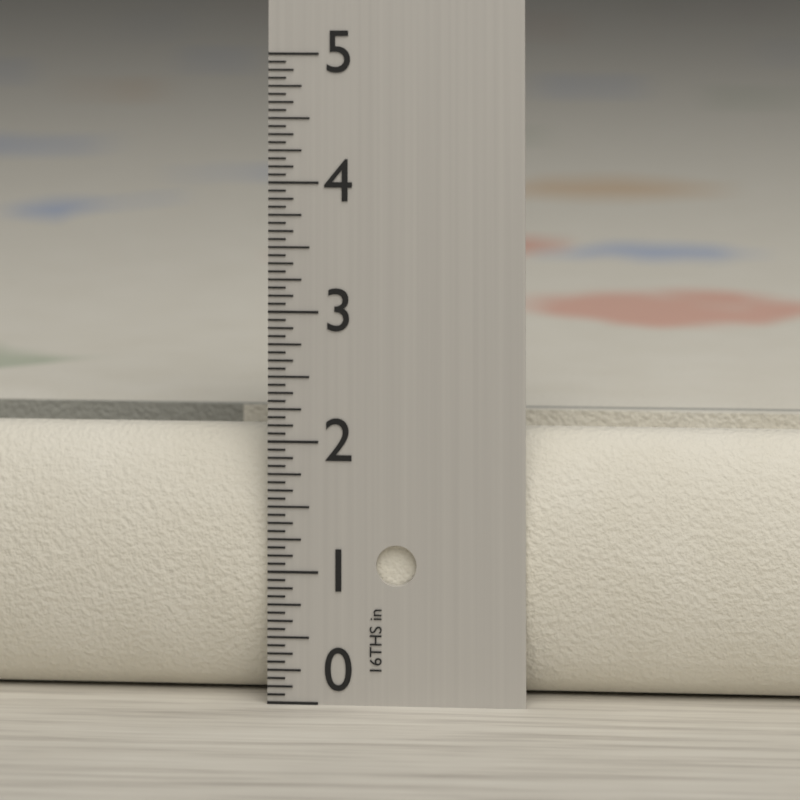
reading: 2.0625 in
